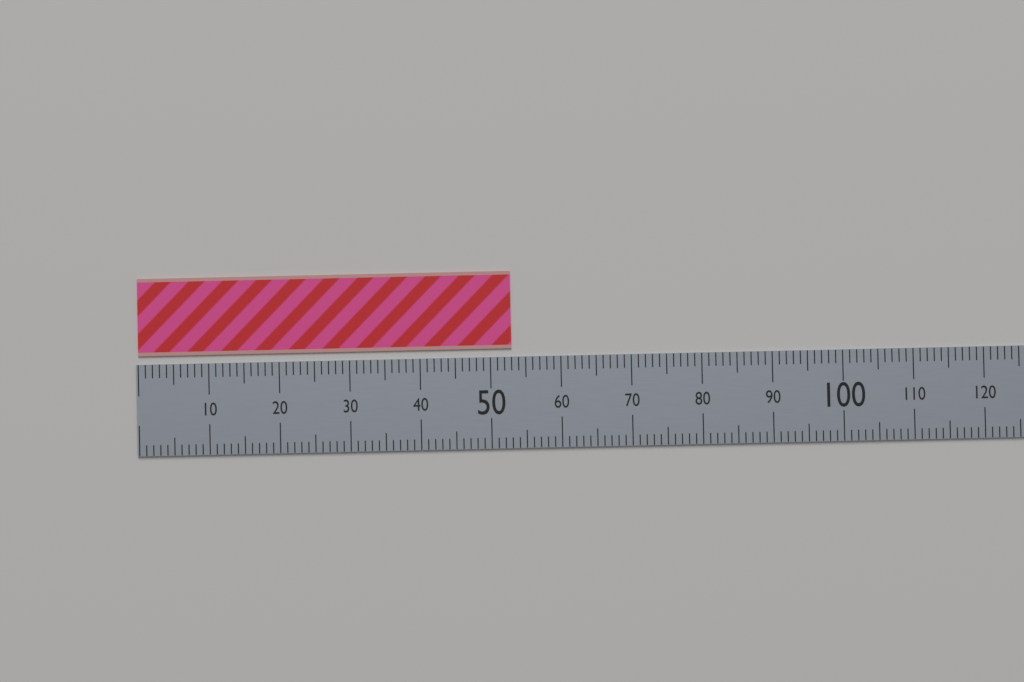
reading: 53 (no unit)
